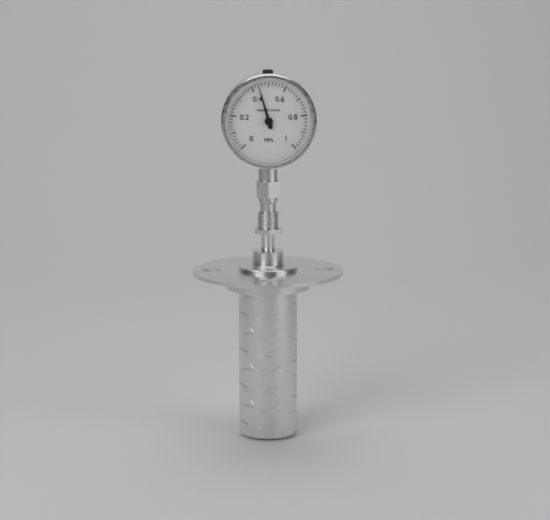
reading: 0.44 MPa
